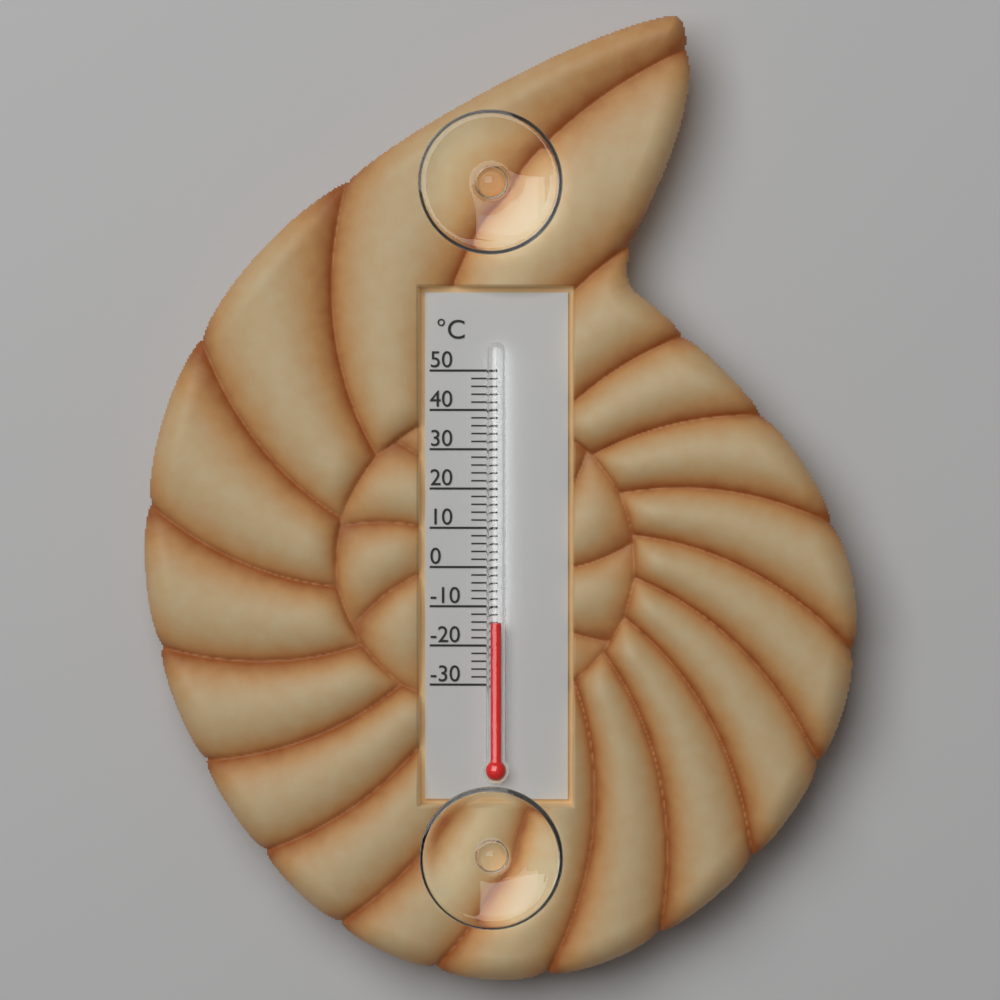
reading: -14 °C
